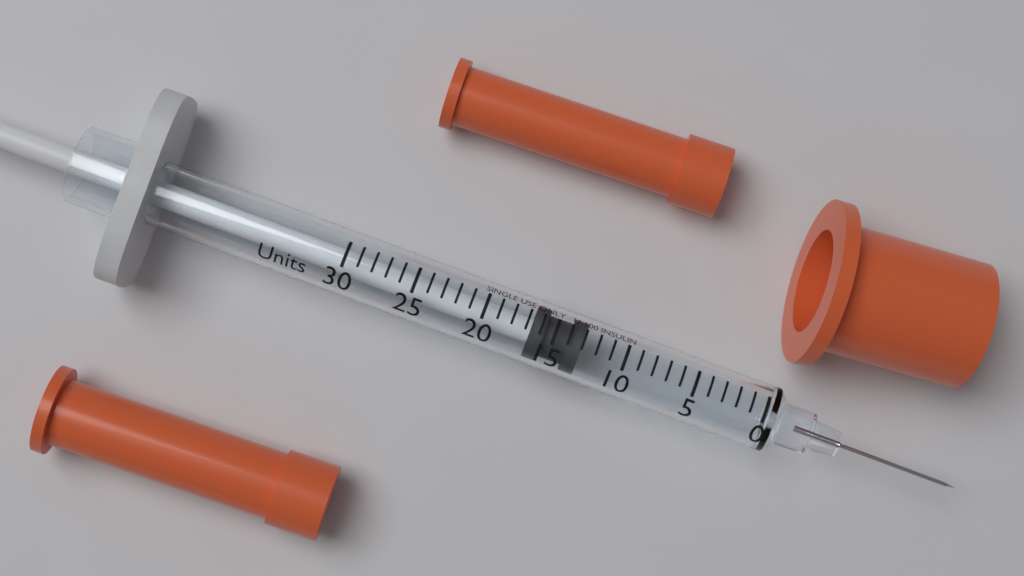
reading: 13 Units
